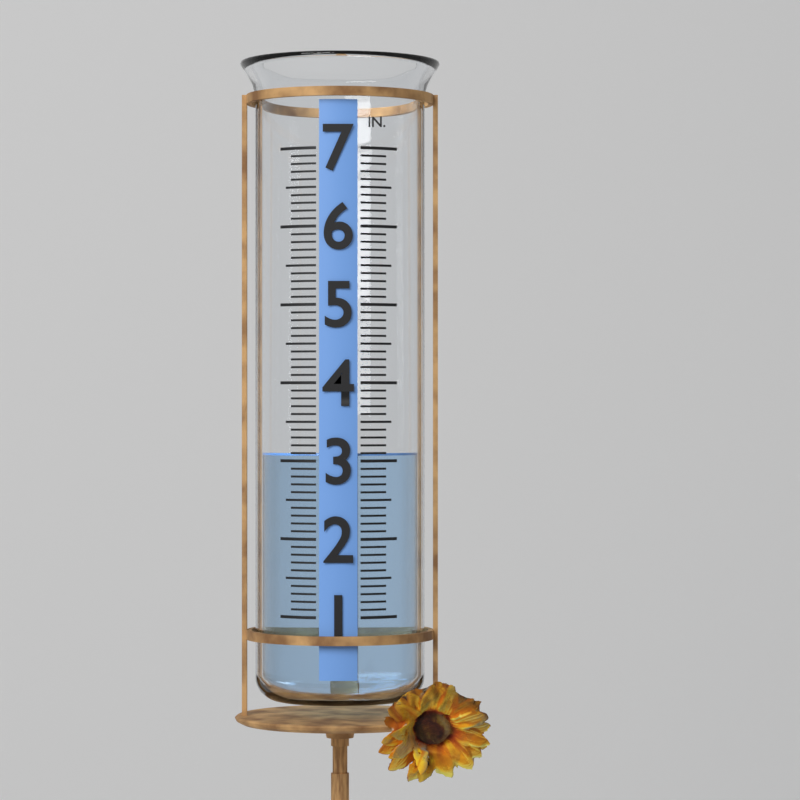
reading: 3.1 in
